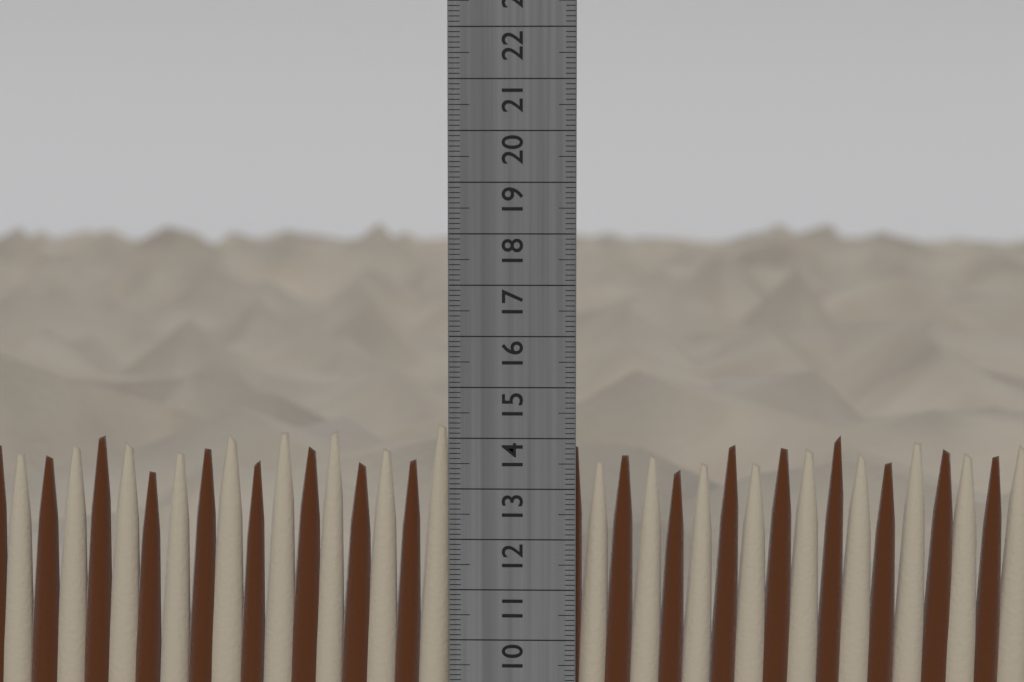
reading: 14.3 cm
